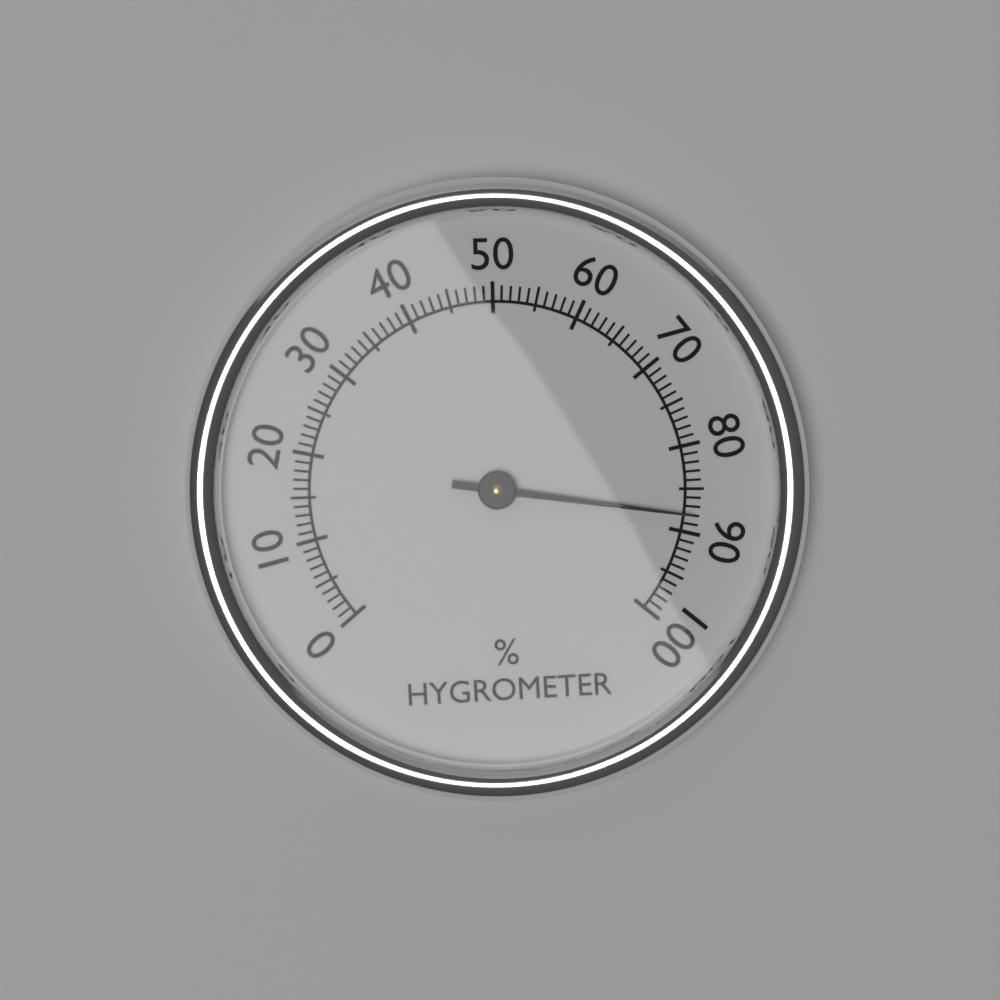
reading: 88 %
